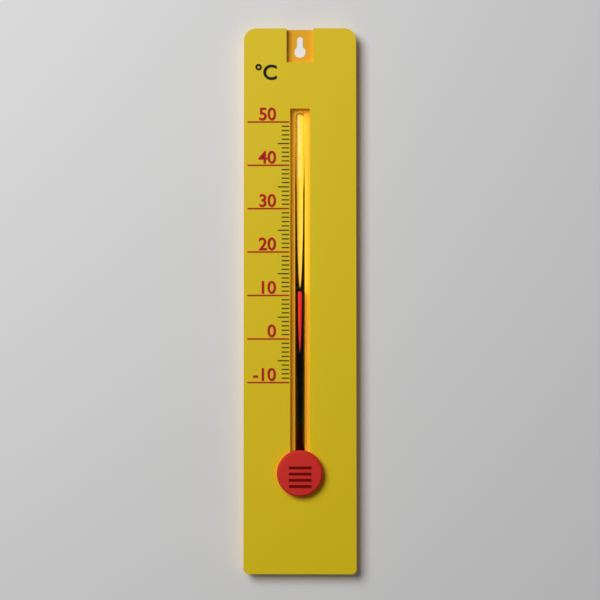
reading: 11 °C
